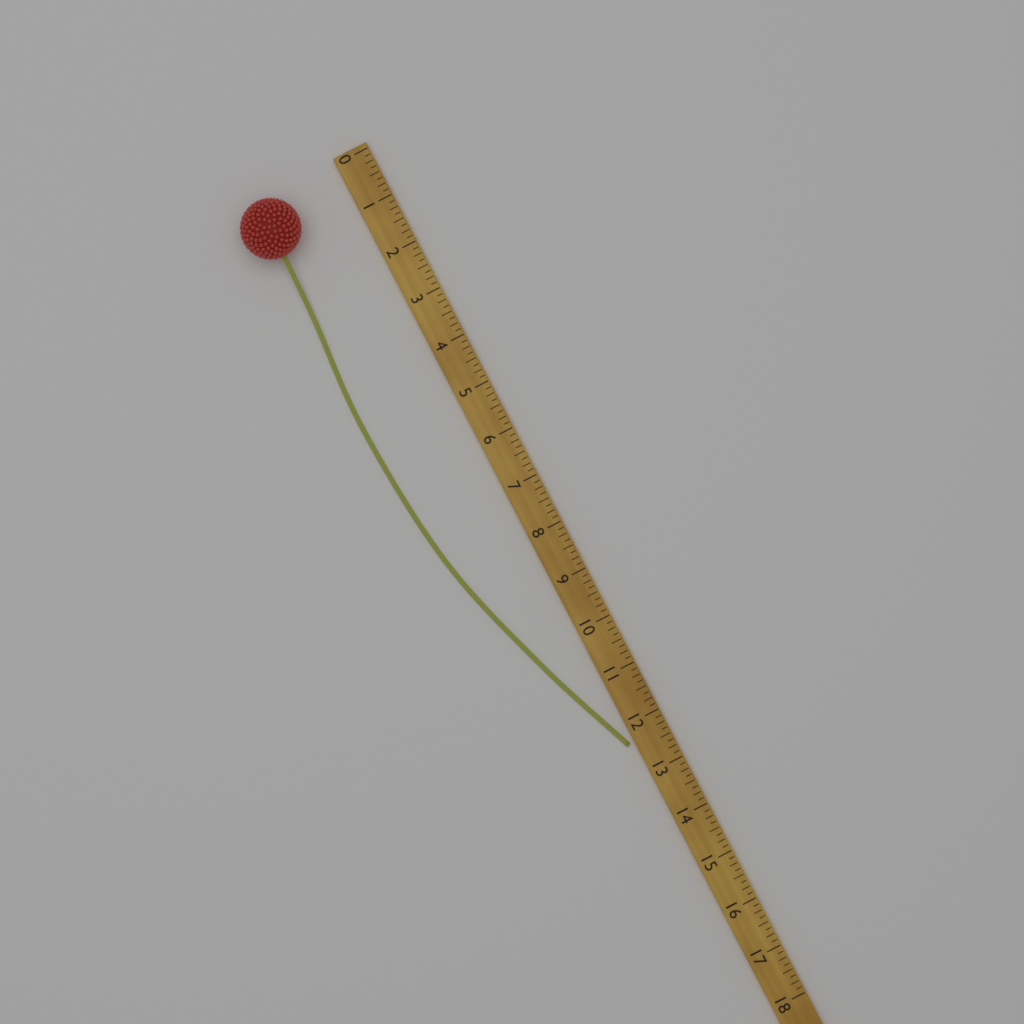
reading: 12.375 (no unit)
